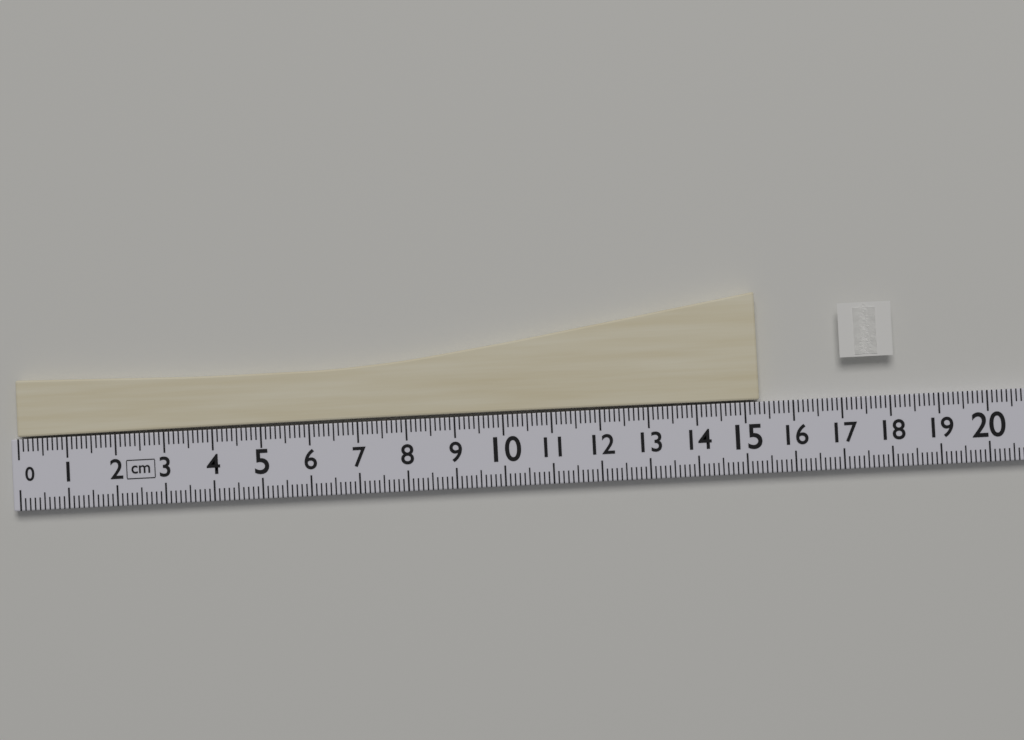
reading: 15.3 cm
